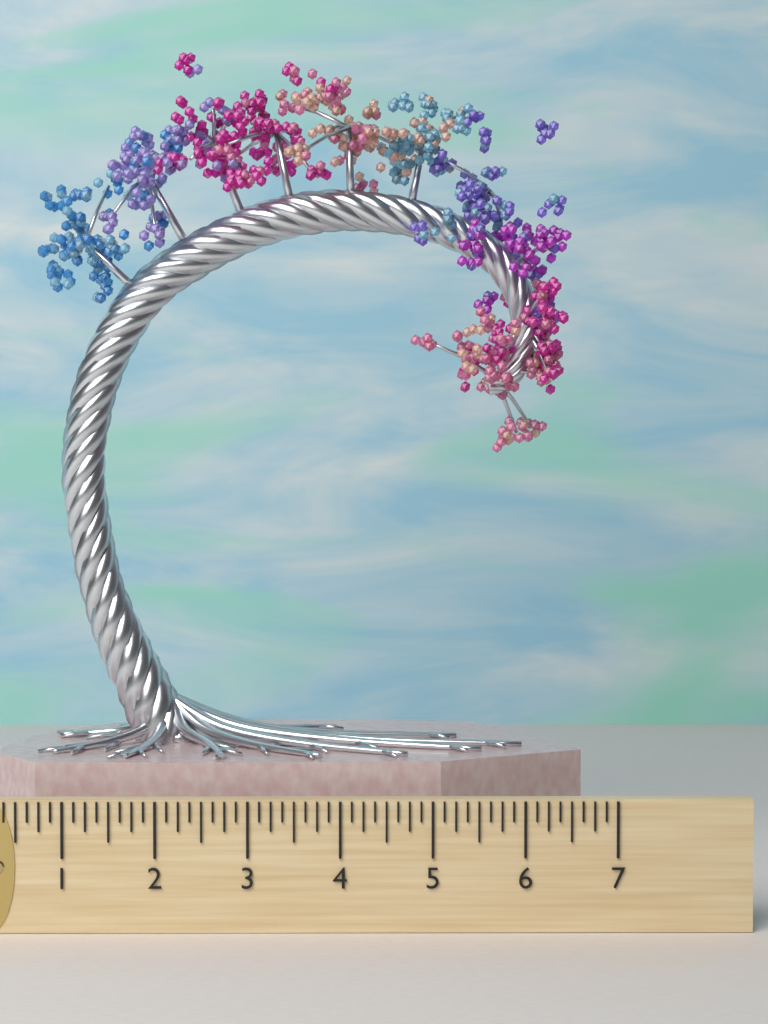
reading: 6.750 (no unit)
